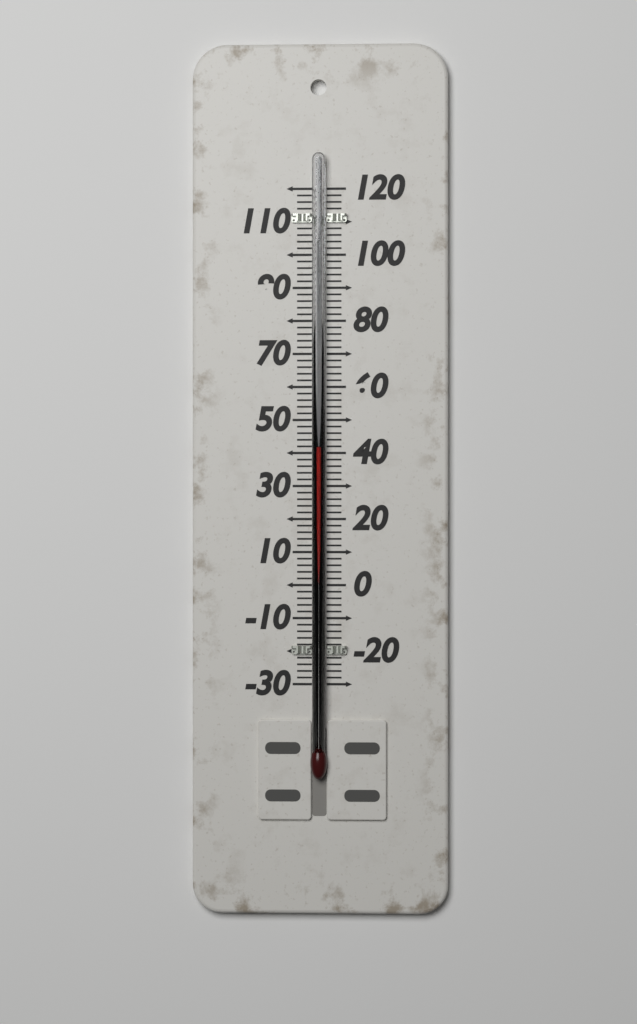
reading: 42 (no unit)
